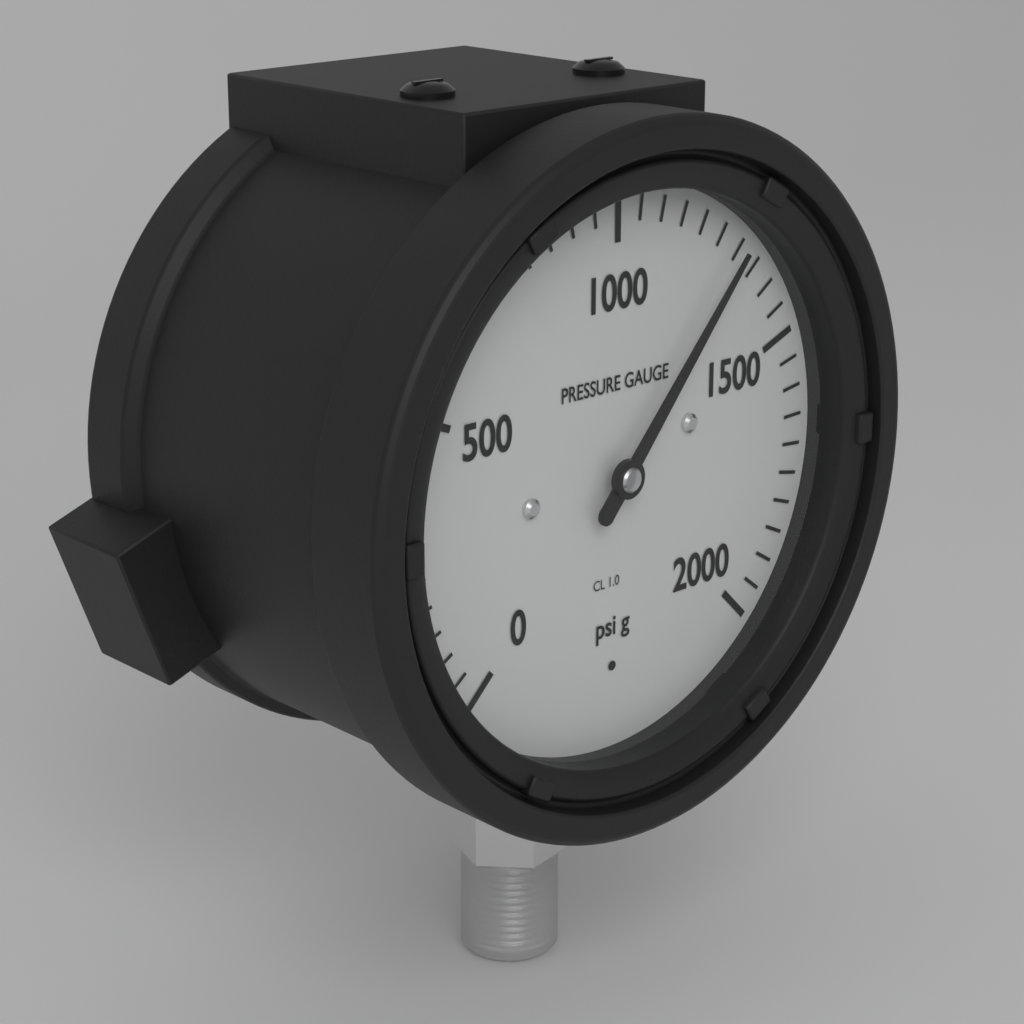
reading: 1300 psi
